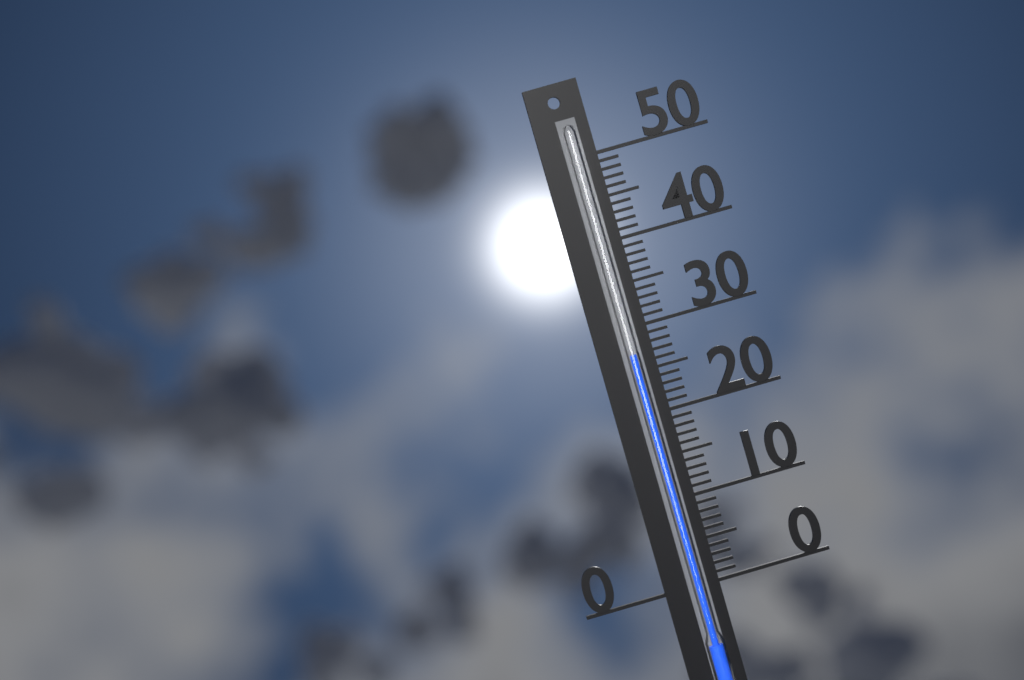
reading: 27 (no unit)
